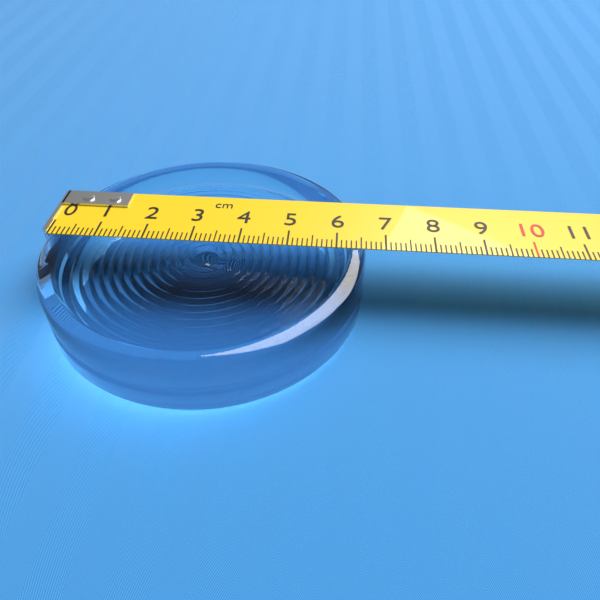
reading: 6.6 cm
